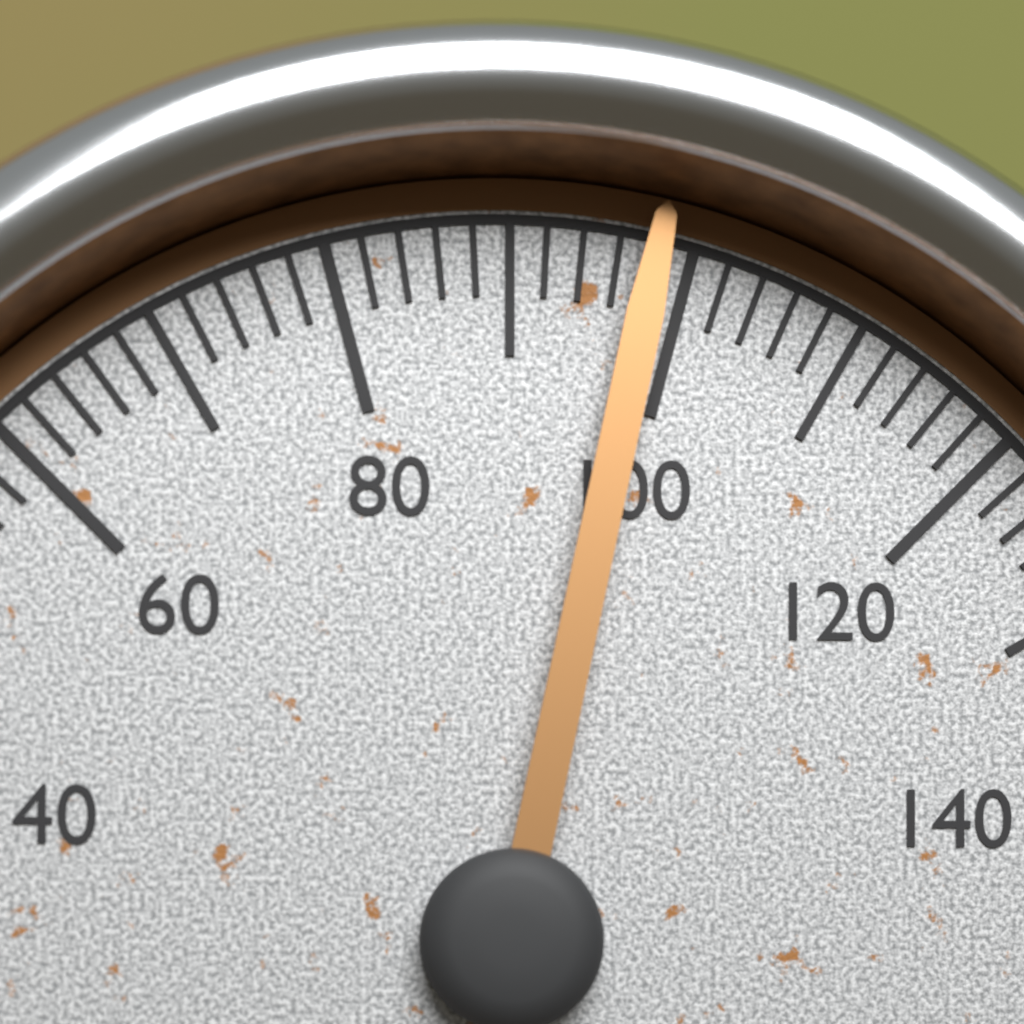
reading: 98 (no unit)
